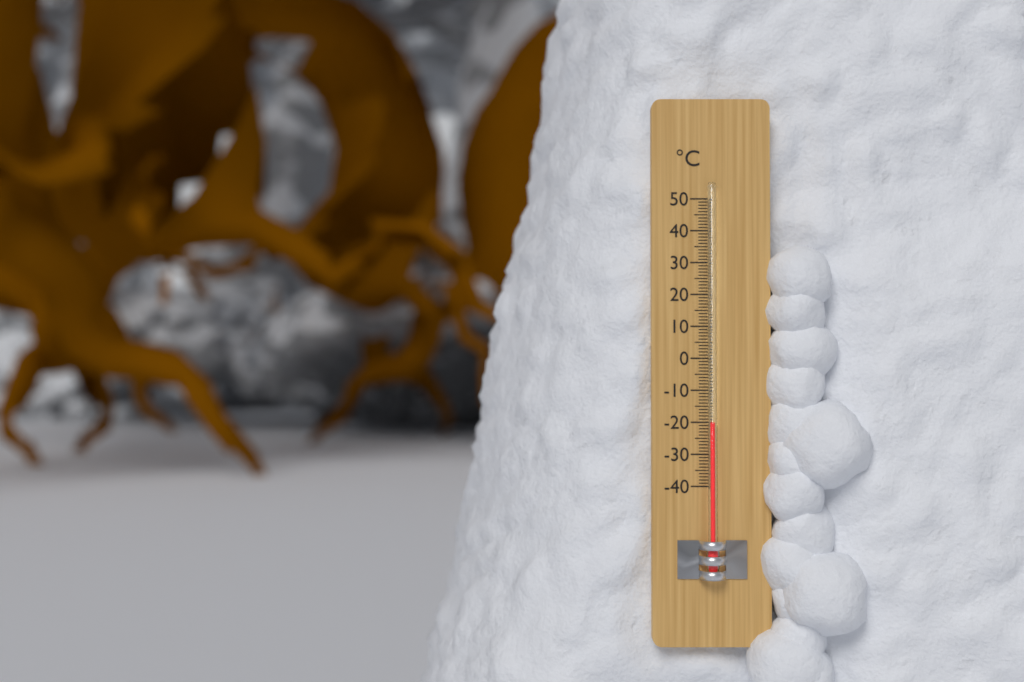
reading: -20 °C
